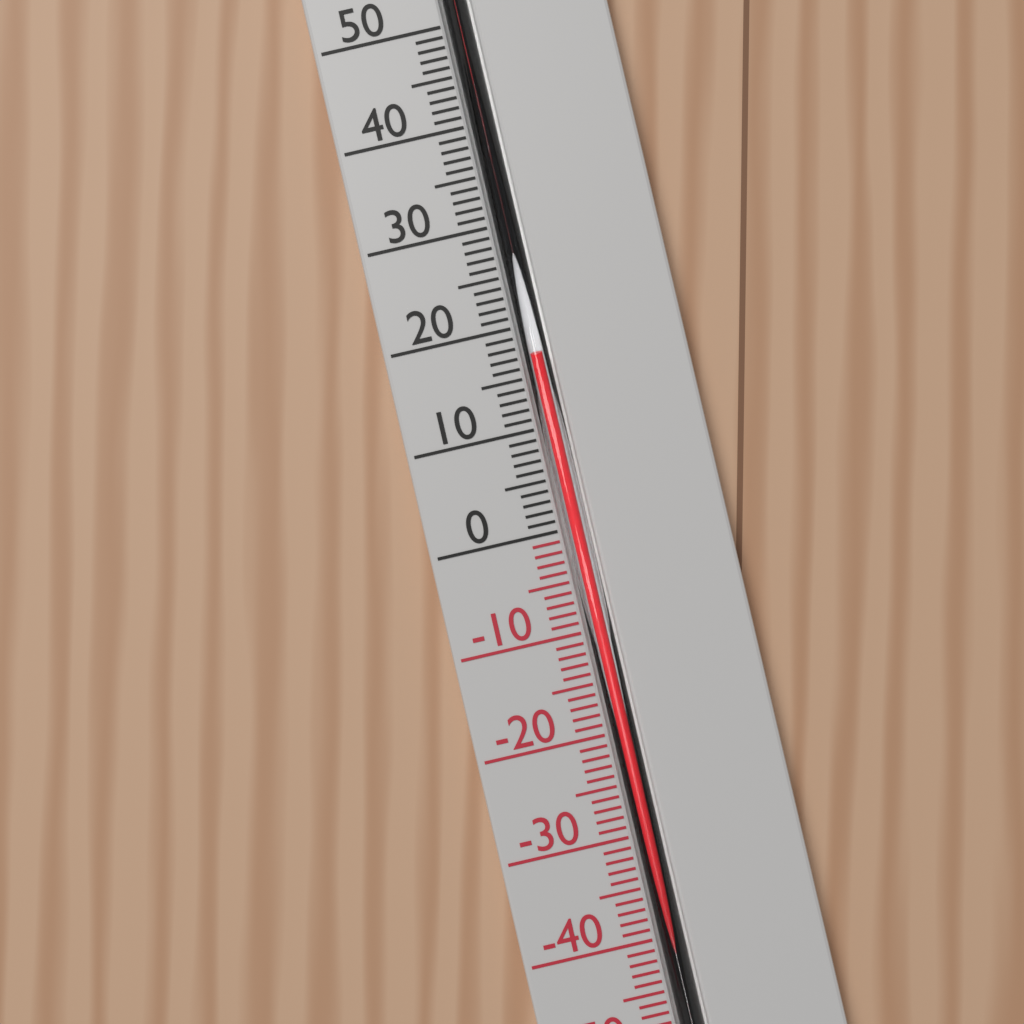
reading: 17 °C
